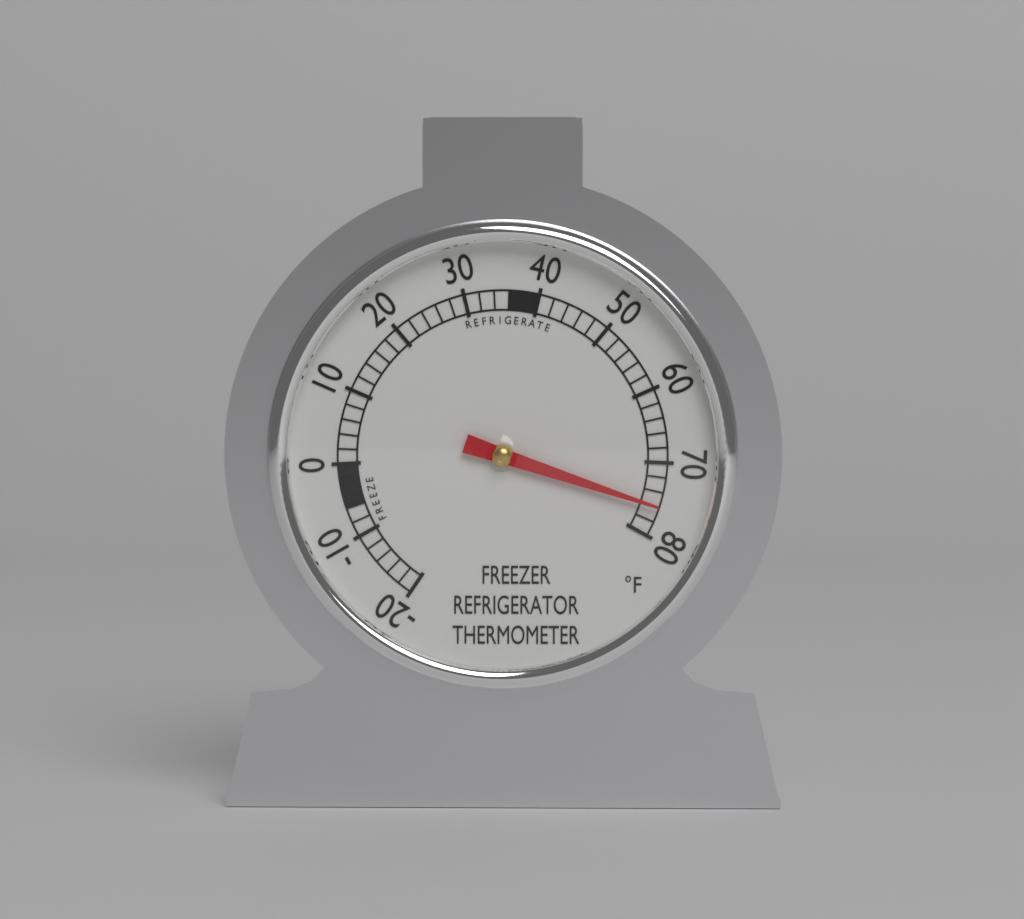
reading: 76 °F
